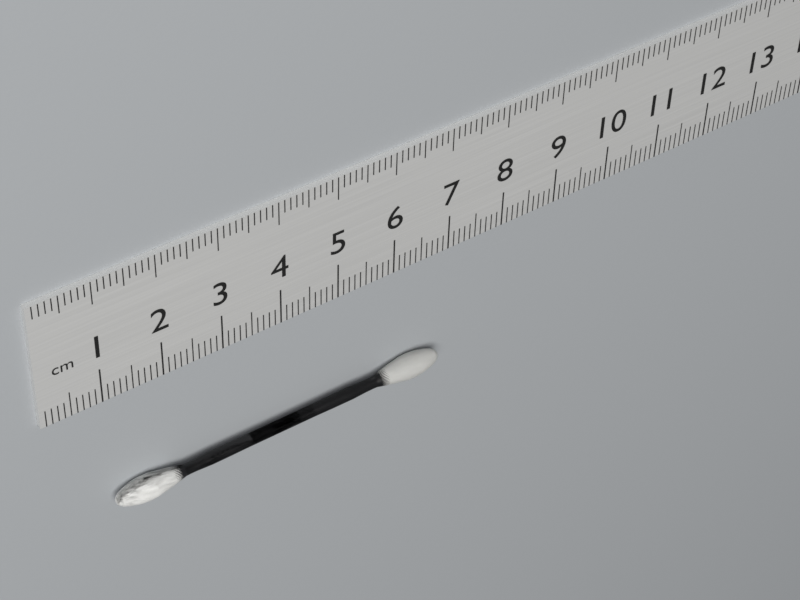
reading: 6.8 cm
